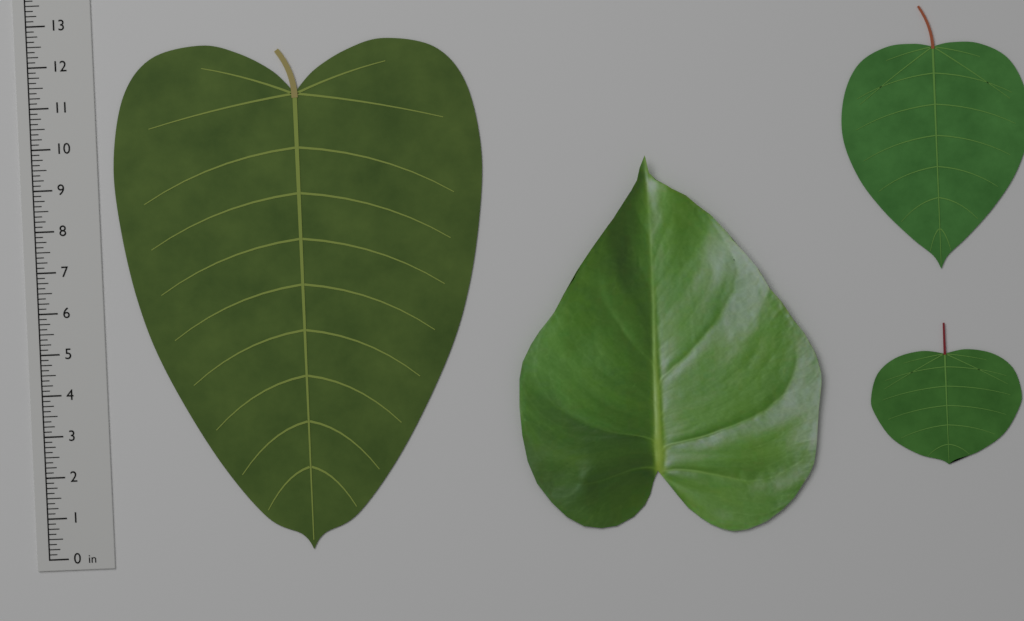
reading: 12.375 in
